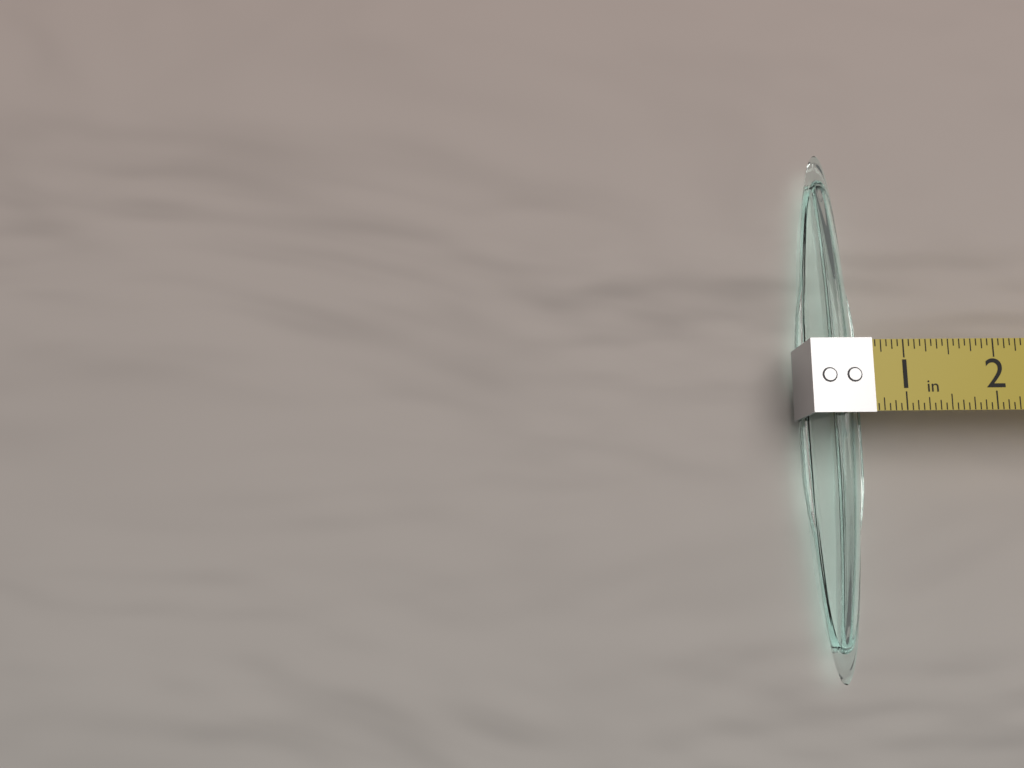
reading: 0.6875 in
